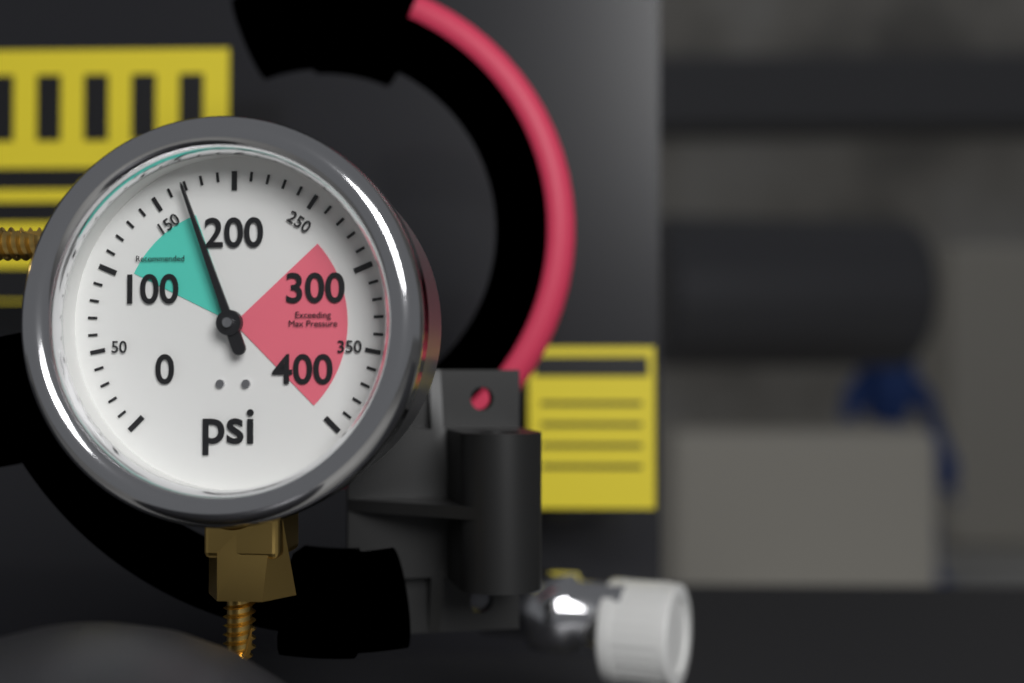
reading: 170 psi
